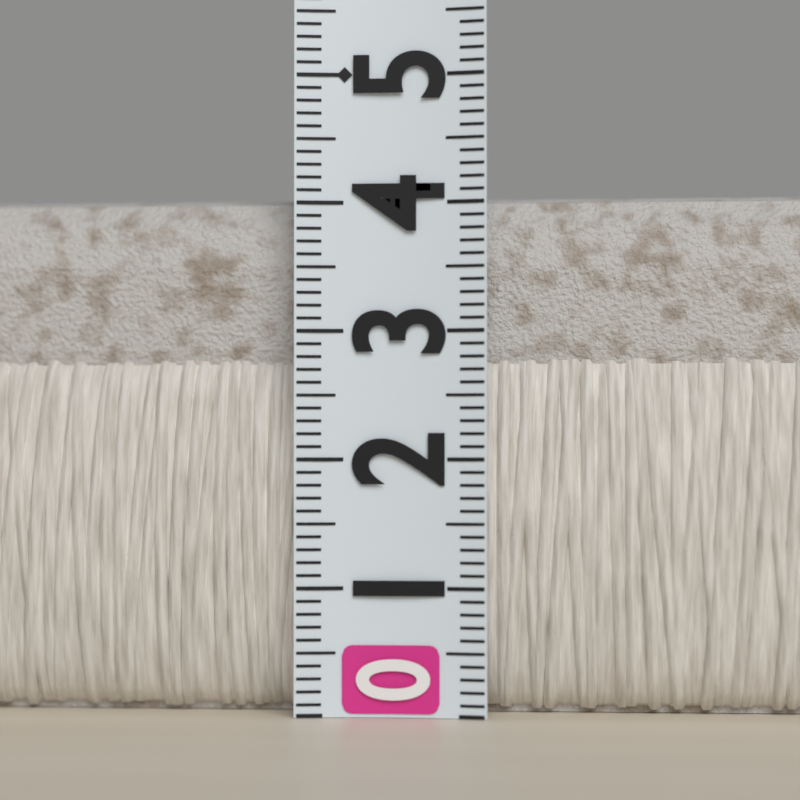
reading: 4.1 (no unit)
